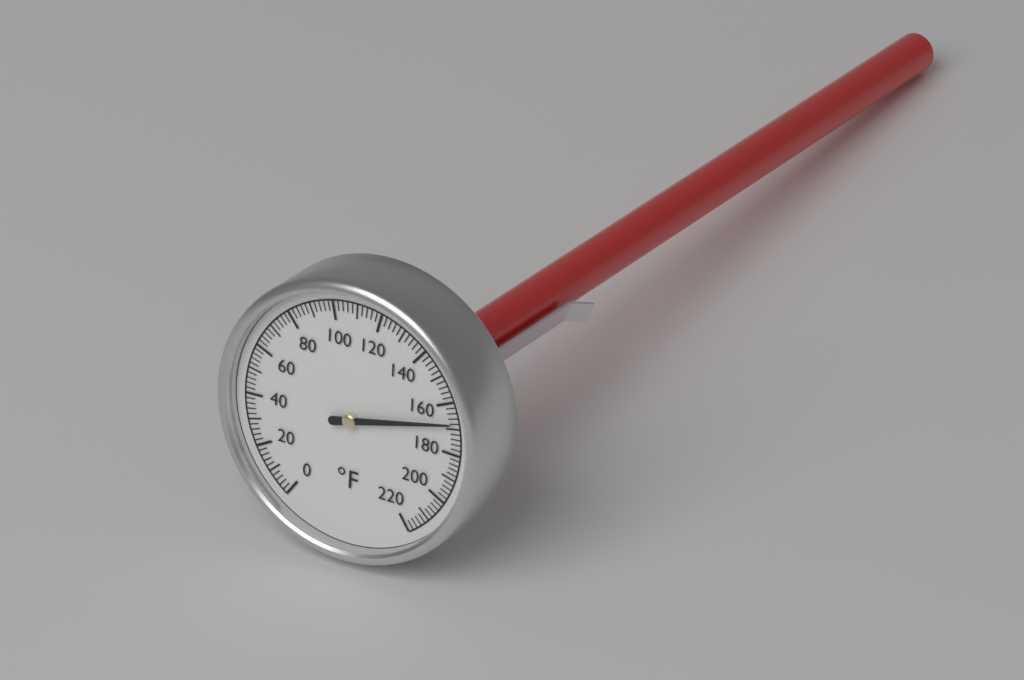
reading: 168 °F
